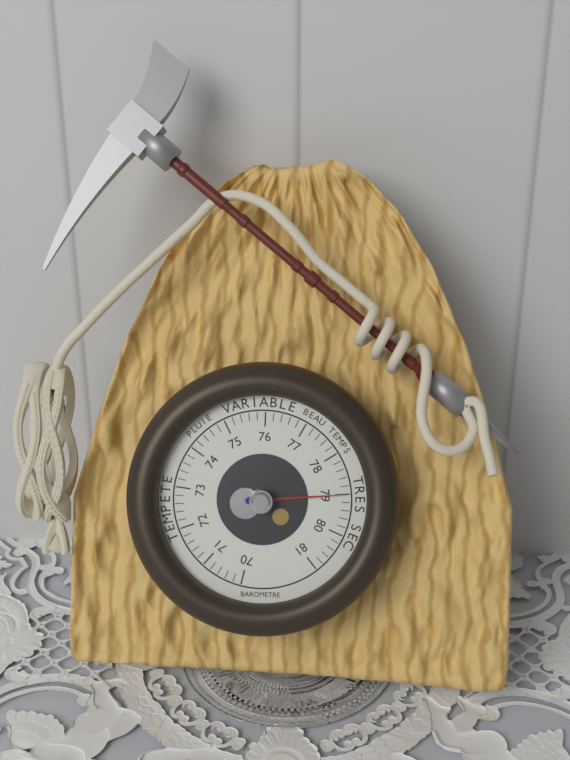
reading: 79.0 (no unit)
